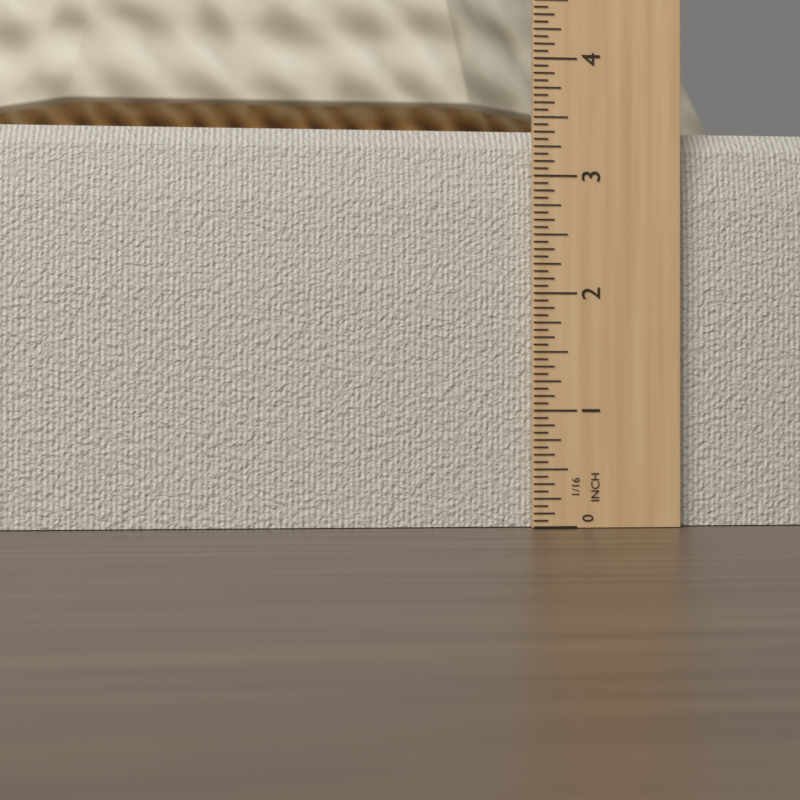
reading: 3.4375 in
